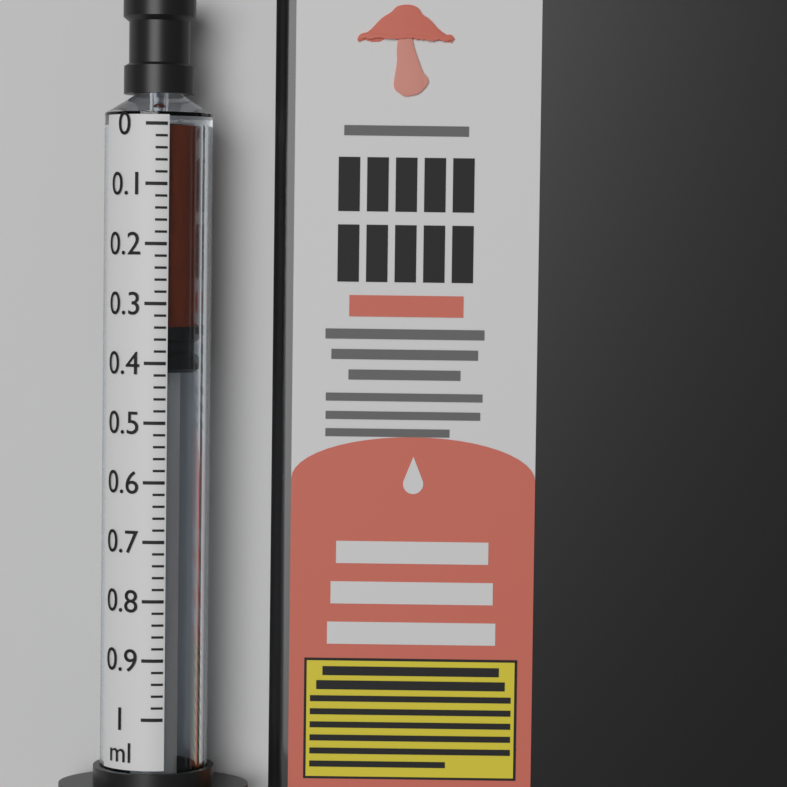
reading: 0.34 ml
